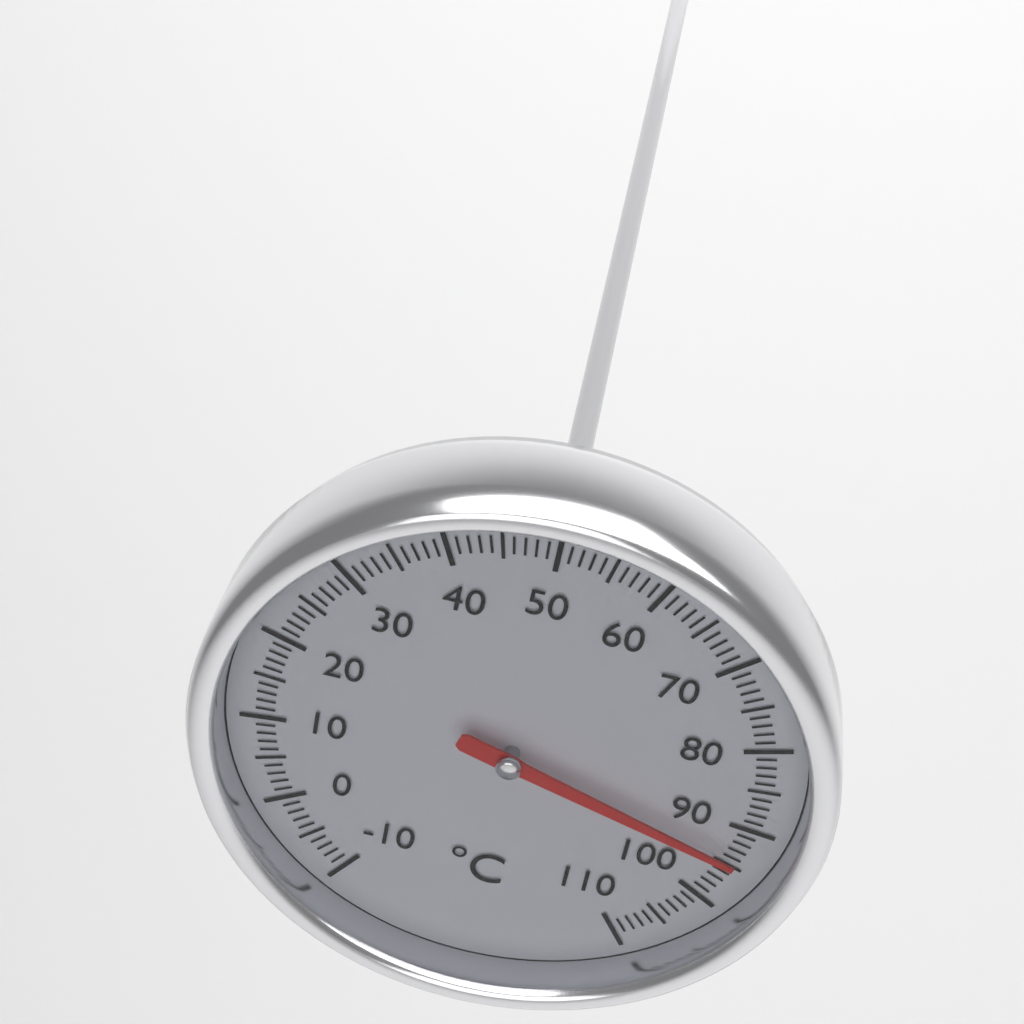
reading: 94 °C
